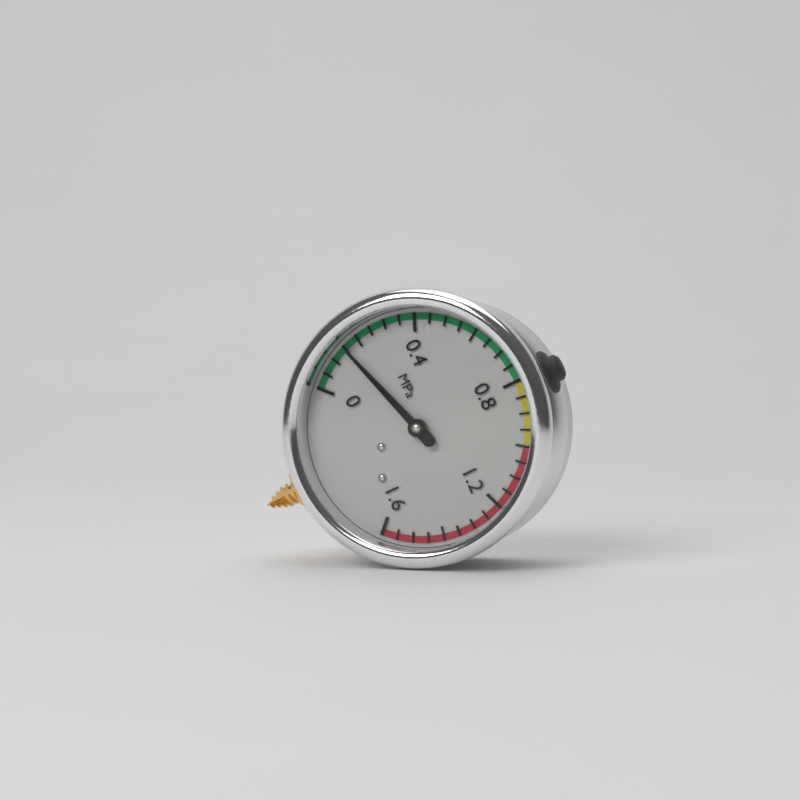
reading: 0.15 MPa
